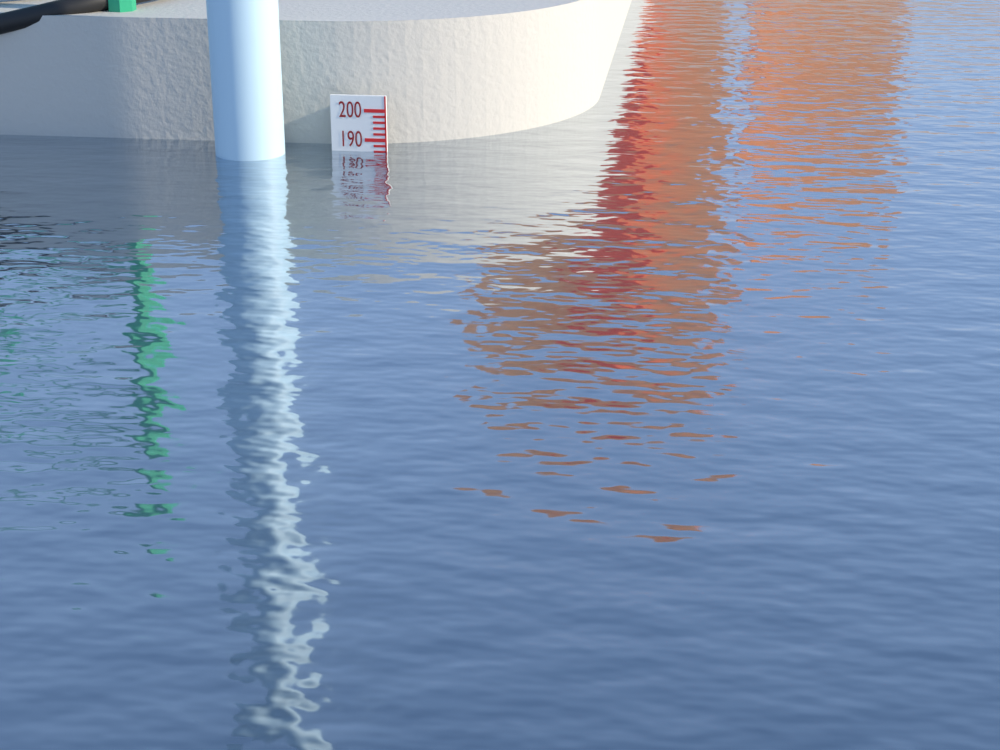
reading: 186 (no unit)
